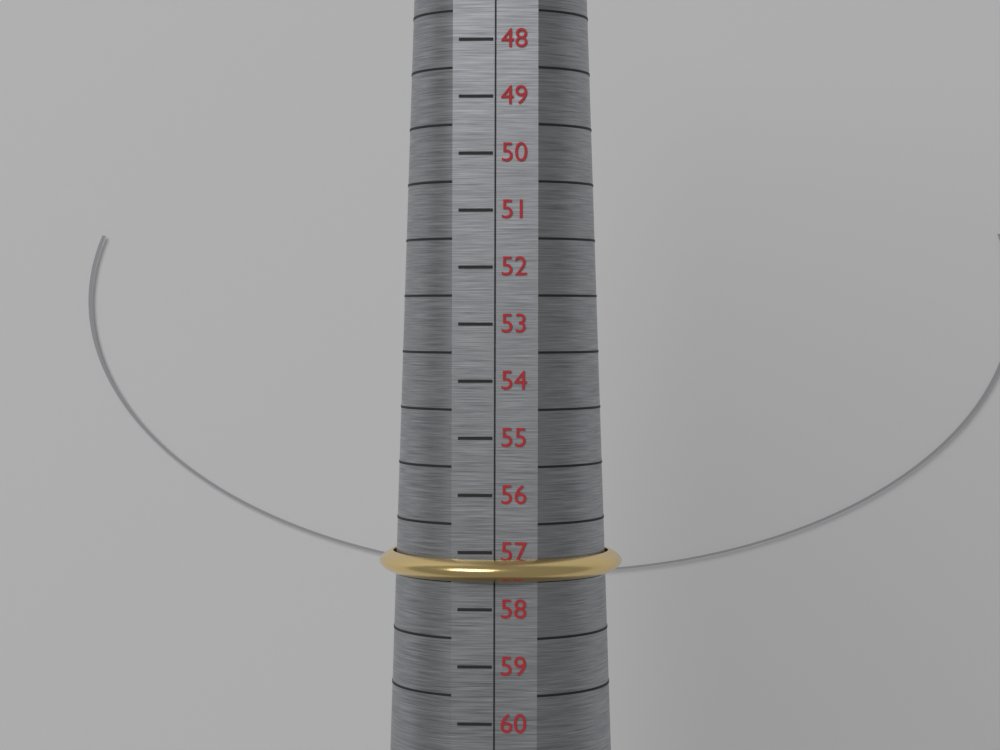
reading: 57.5 (no unit)
